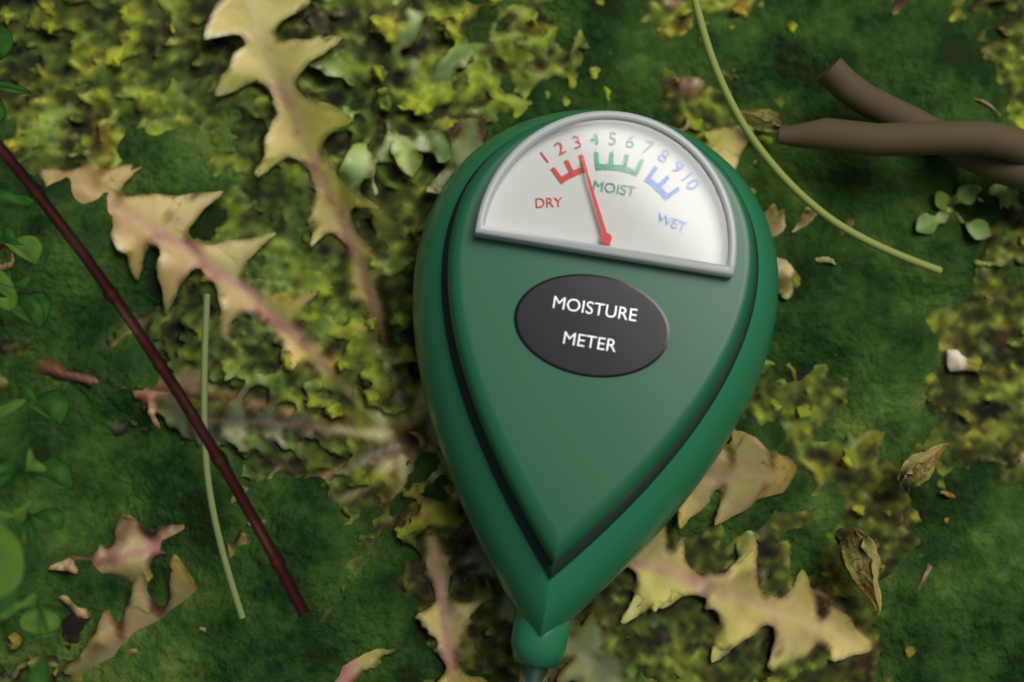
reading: 3 (no unit)
